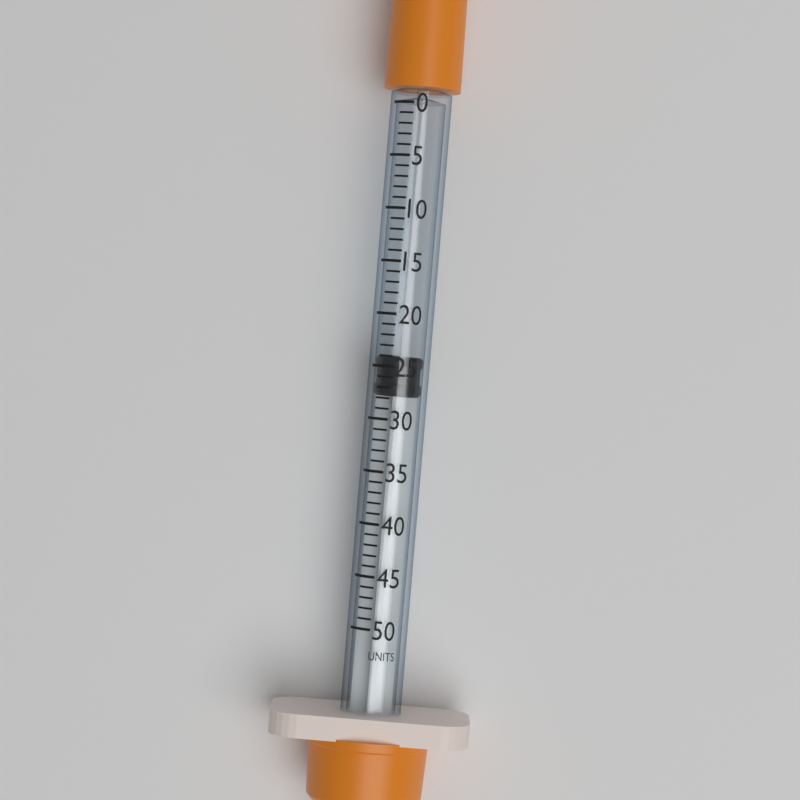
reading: 24 units
